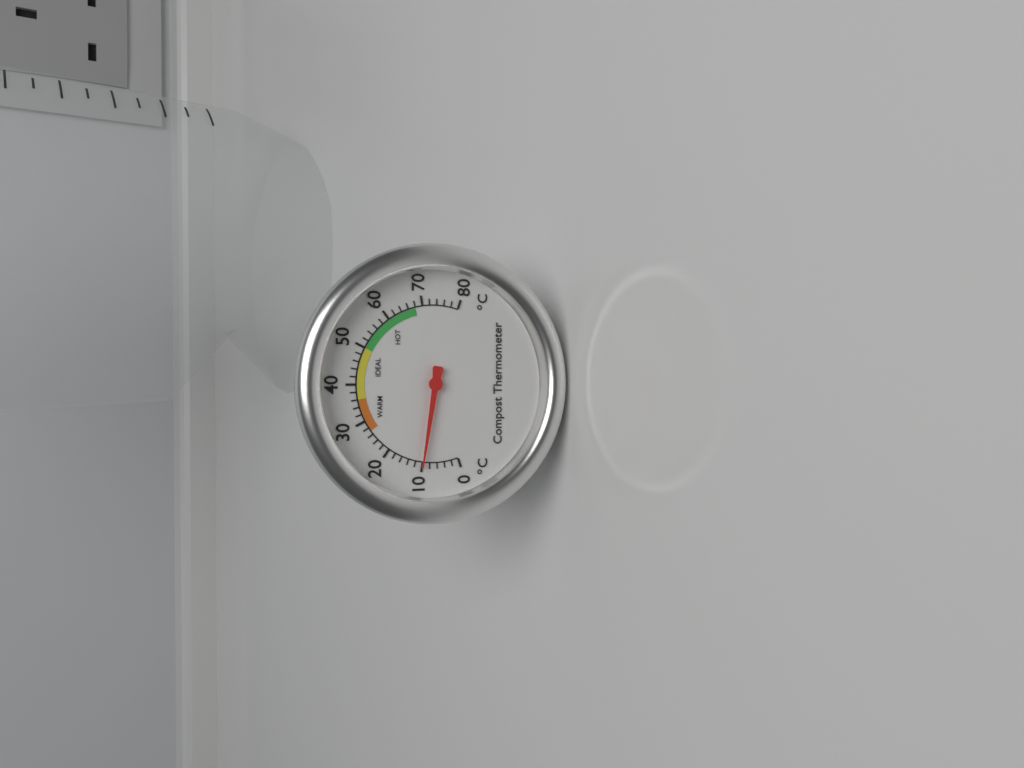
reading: 10 °C
